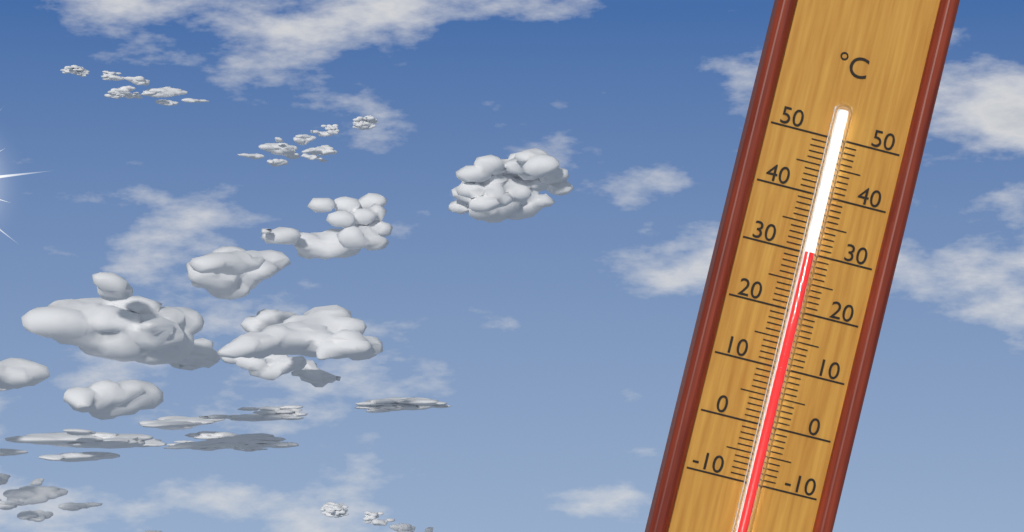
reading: 30 °C
